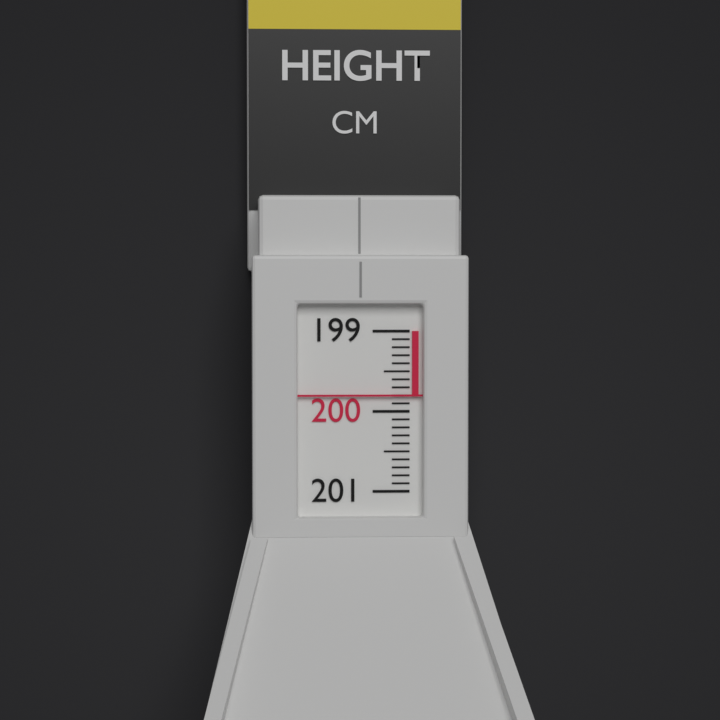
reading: 199.8 cm
